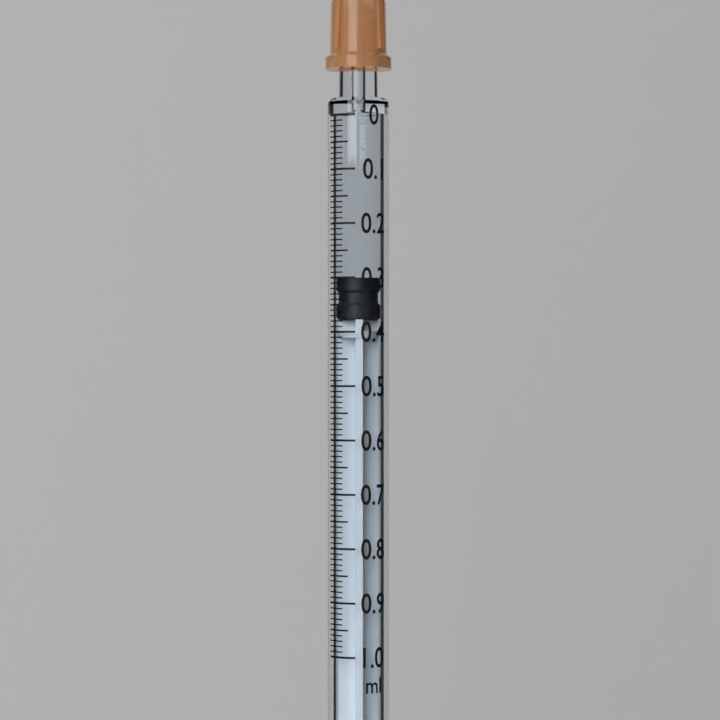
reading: 0.30 ml
